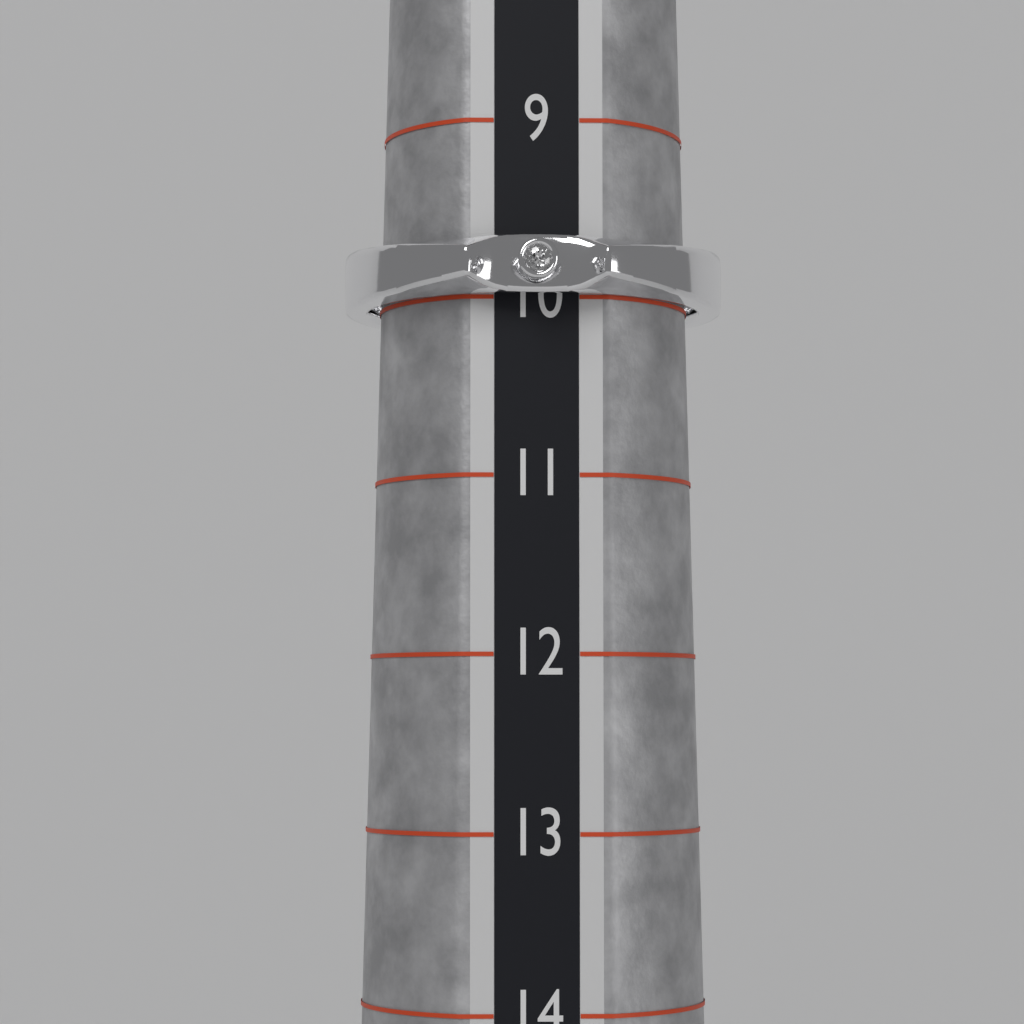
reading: 10 (no unit)
